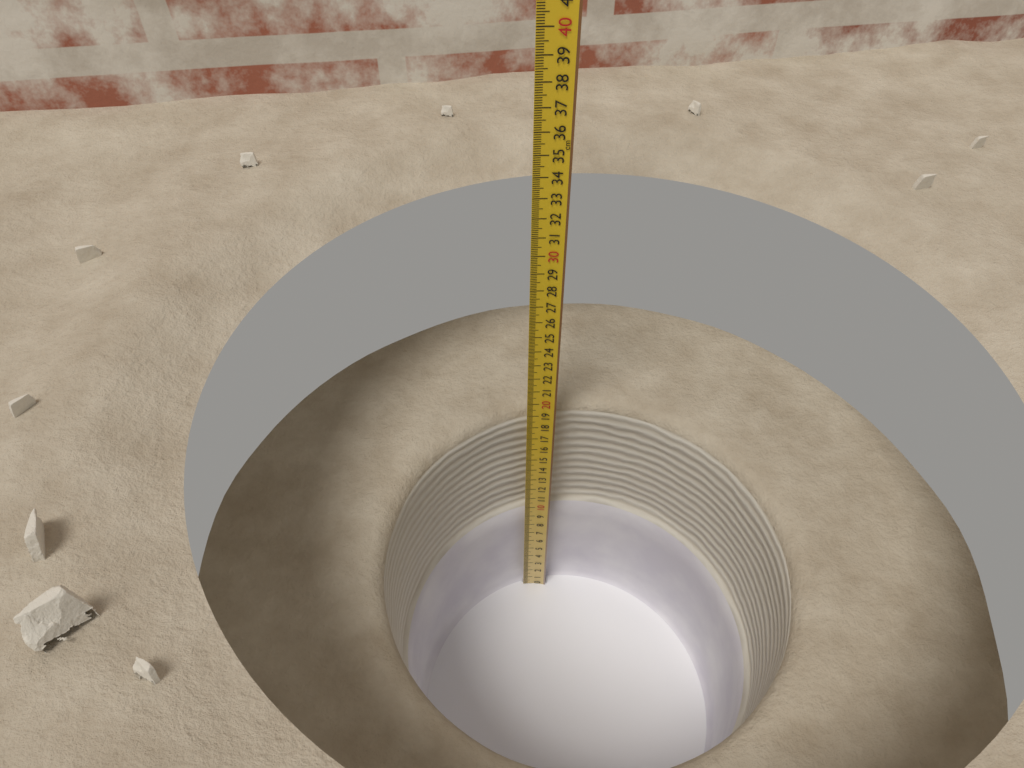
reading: 18.7 cm
